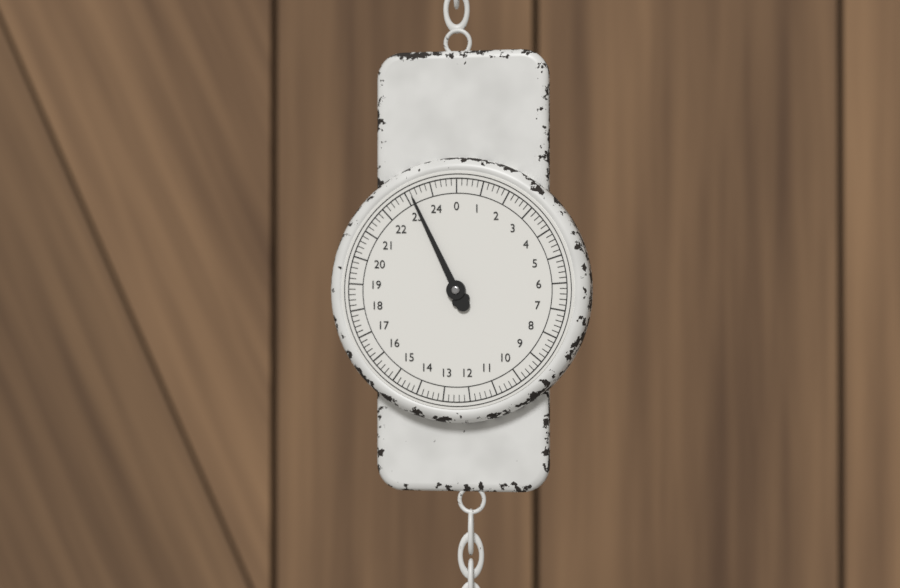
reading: 23.2 (no unit)
